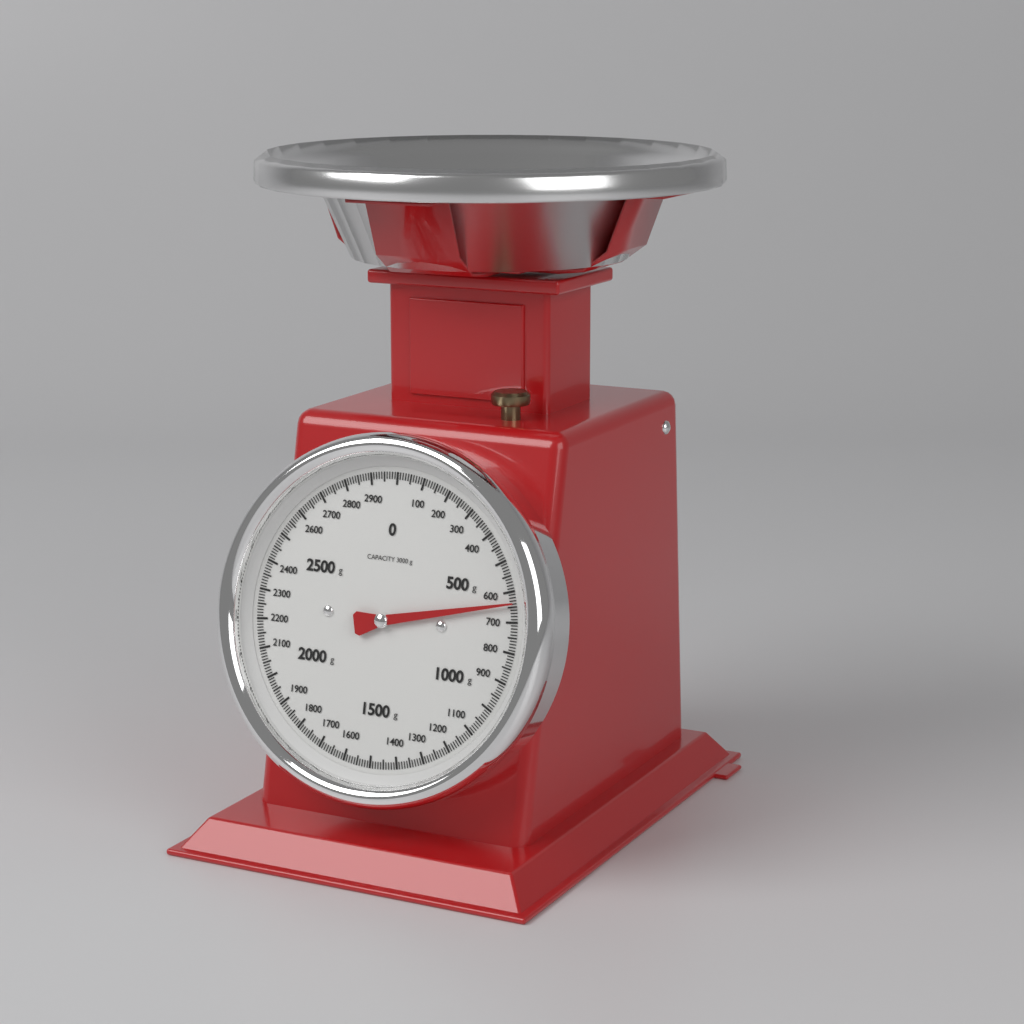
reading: 640 g
